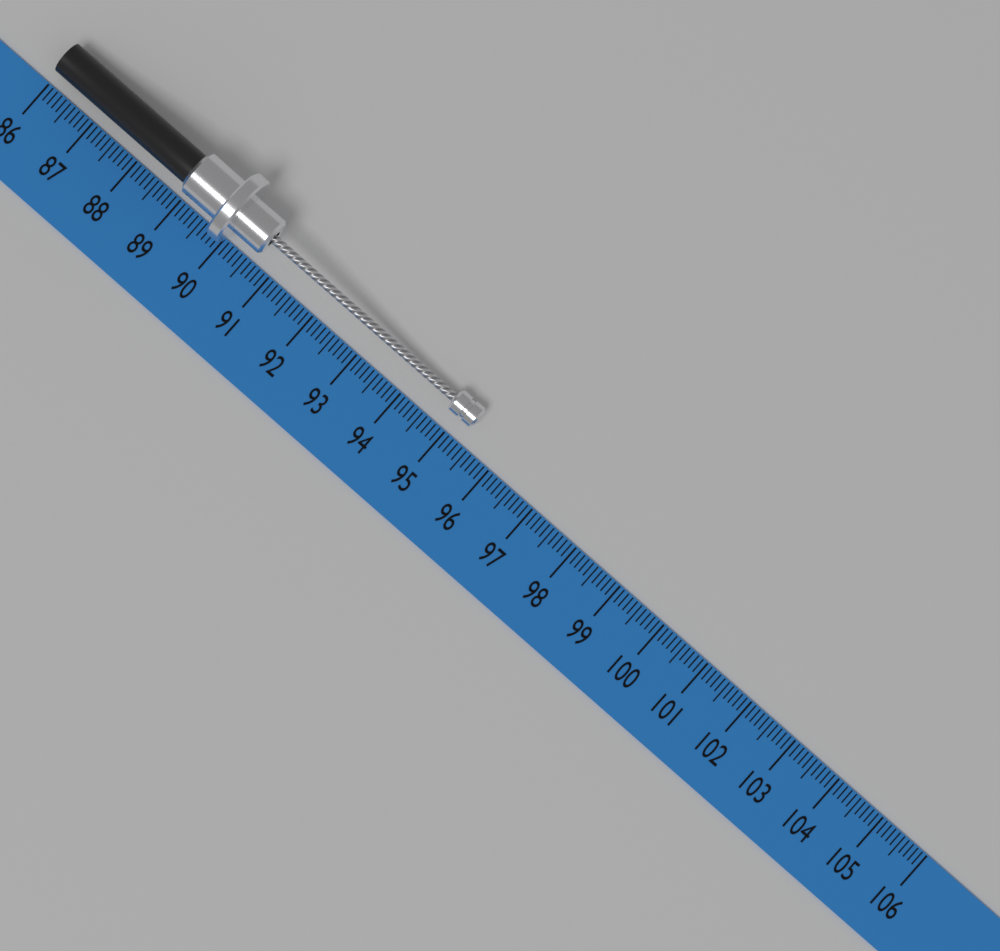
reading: 95.3 (no unit)
